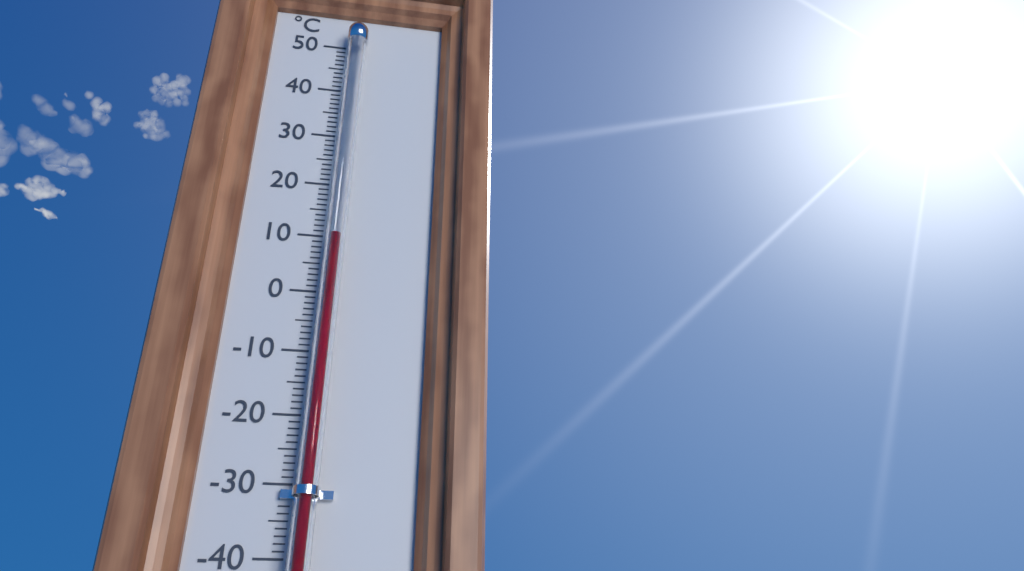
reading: 9 °C
